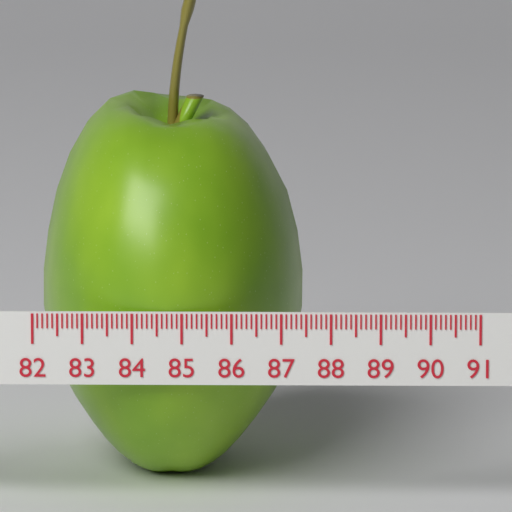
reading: 87.4 (no unit)
